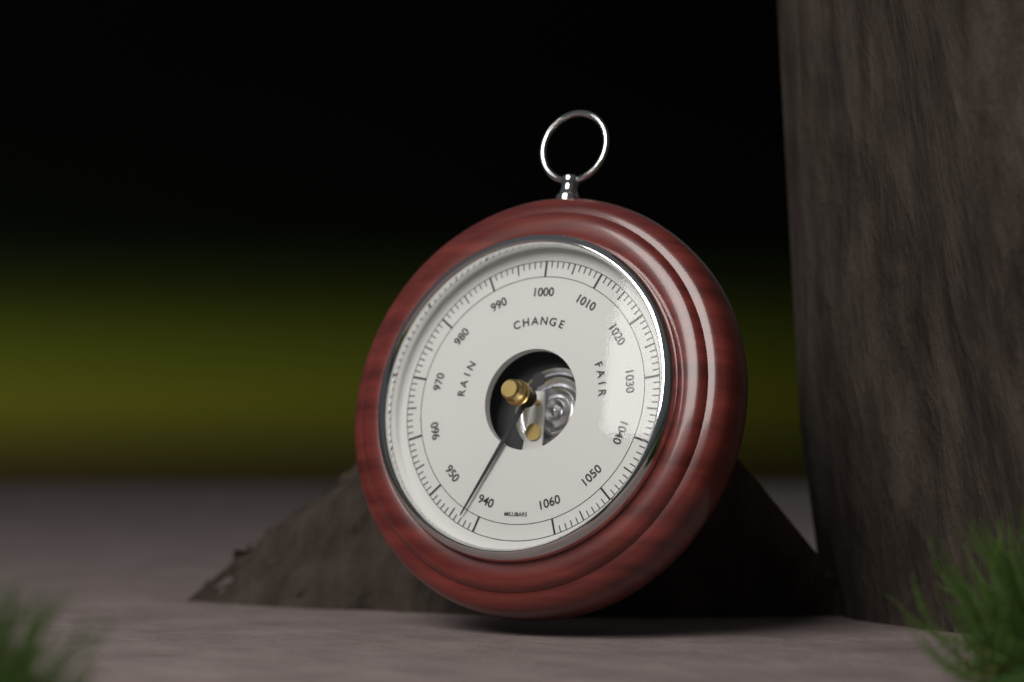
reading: 943 mbar
